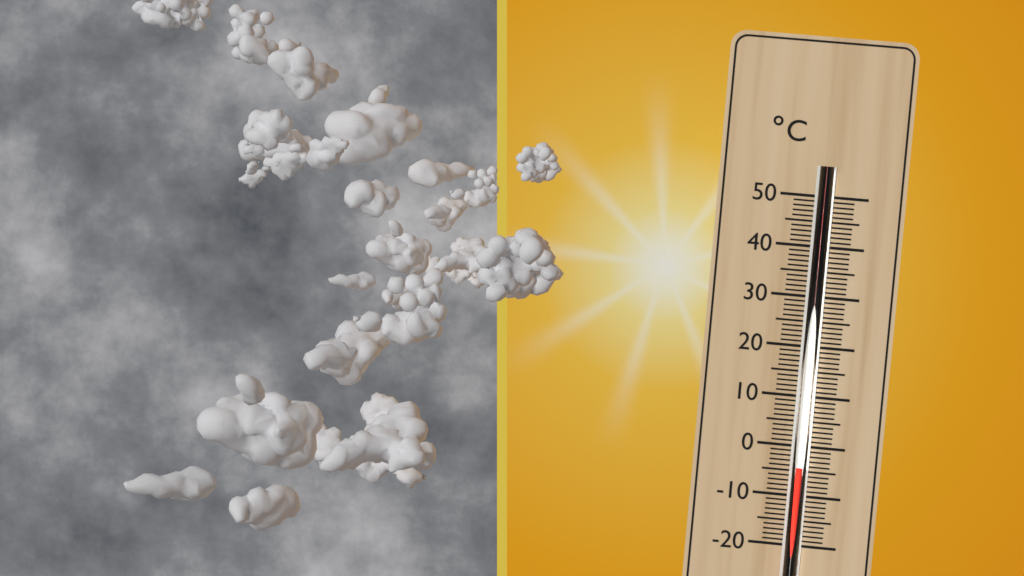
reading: -4 °C
